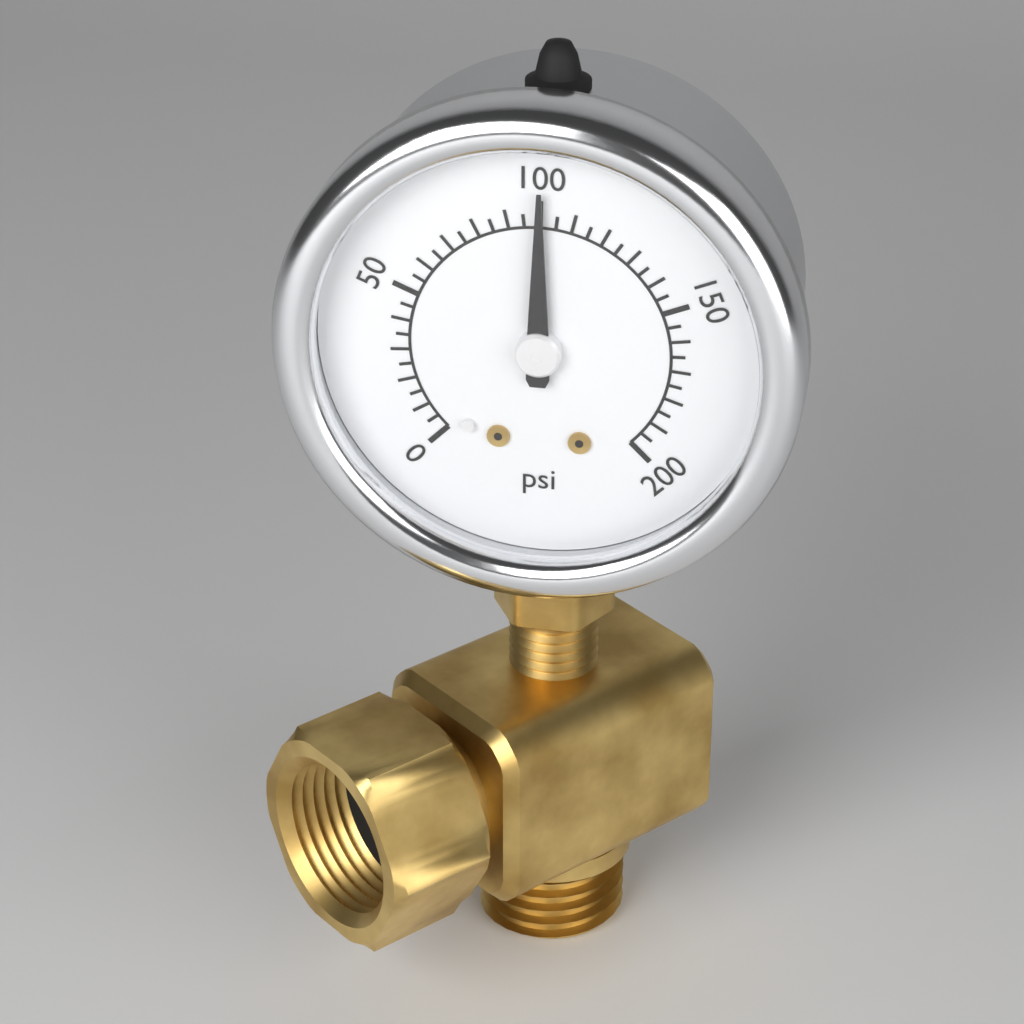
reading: 100 psi
